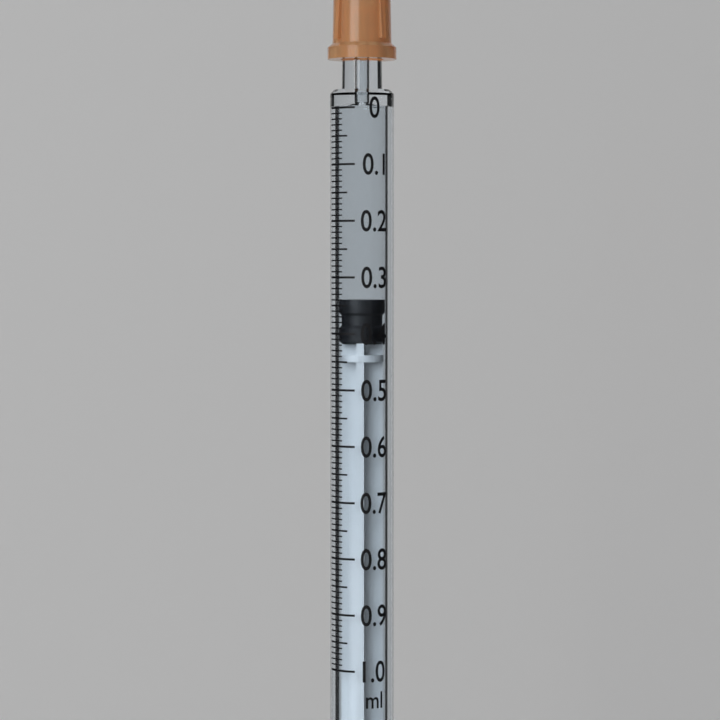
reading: 0.34 ml
